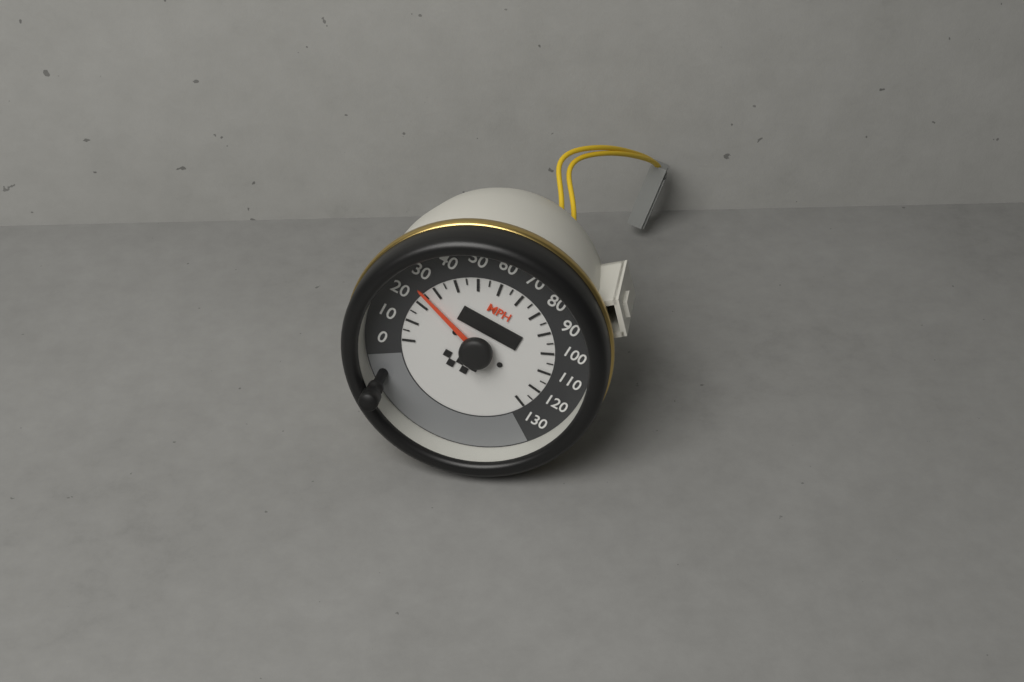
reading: 25 MPH
